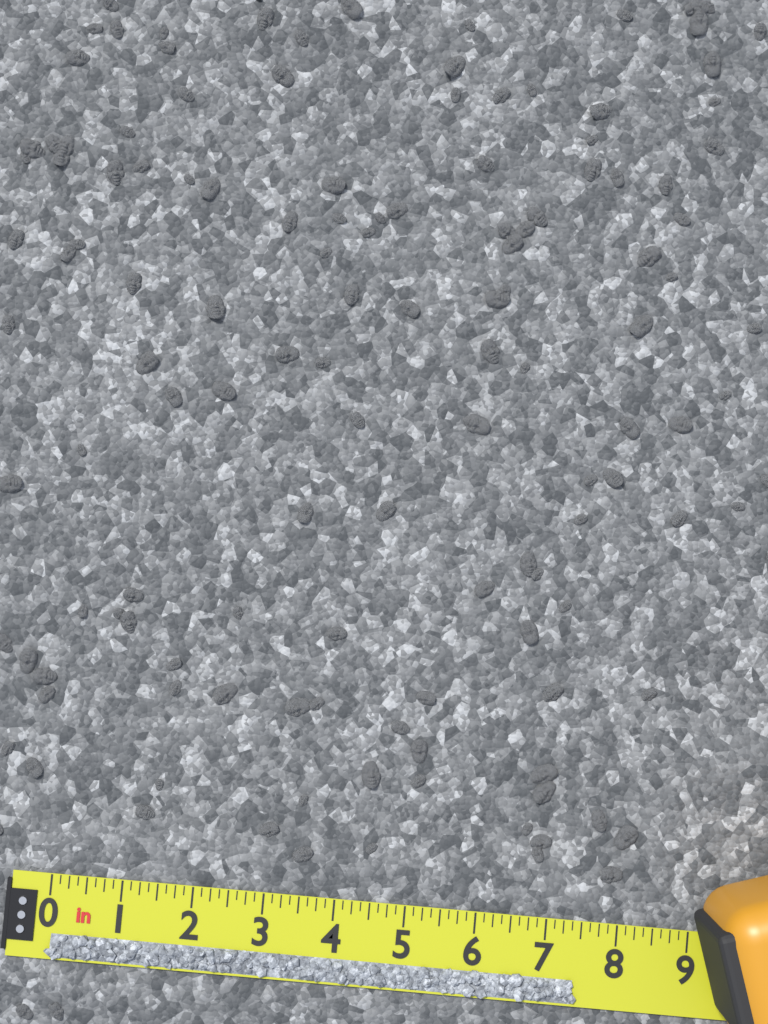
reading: 7.500 in
